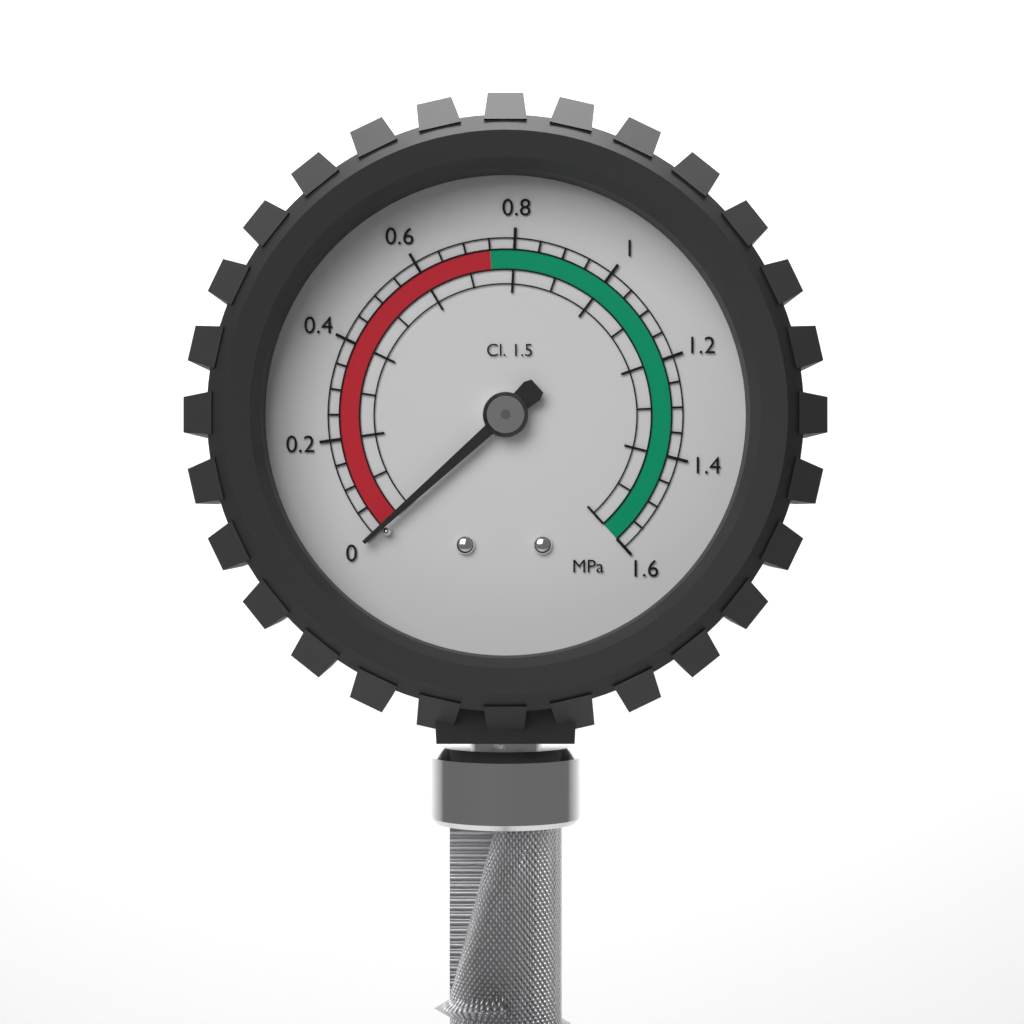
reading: 0.00 MPa
